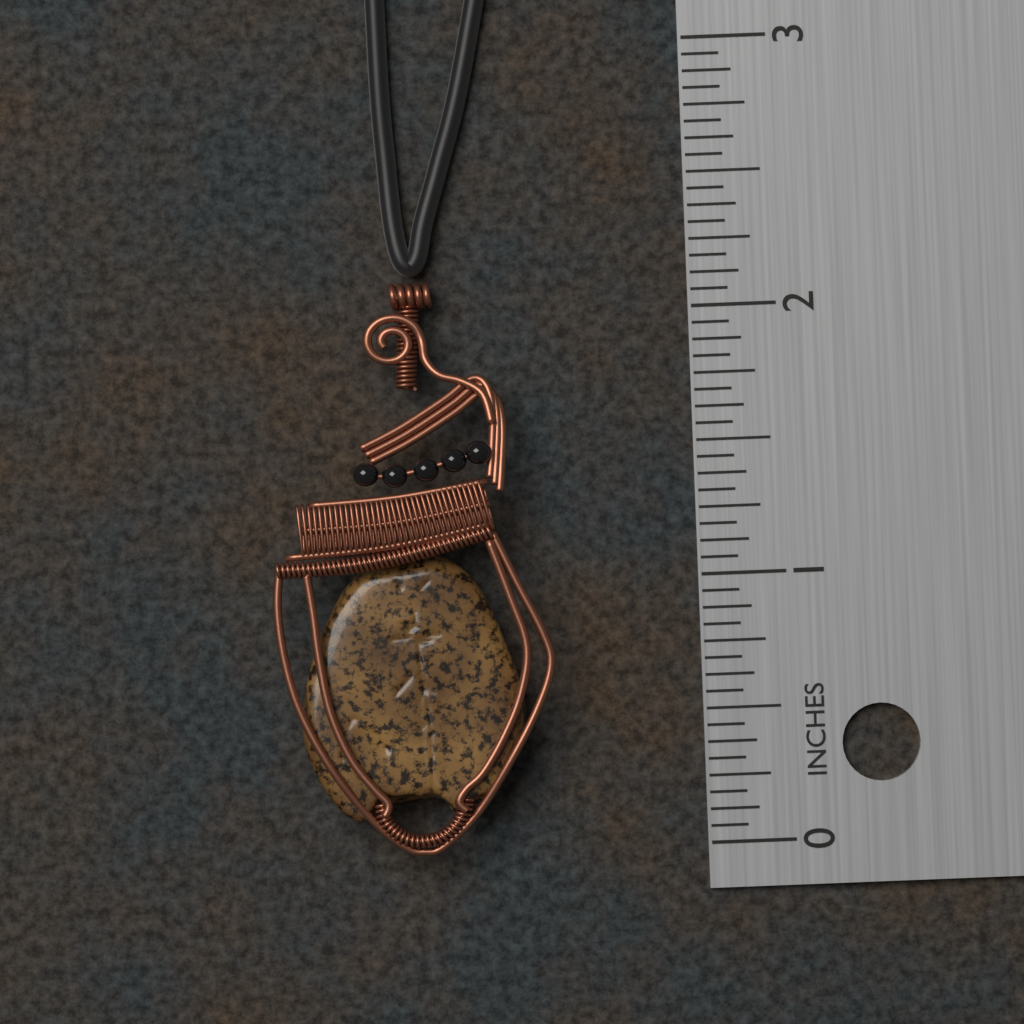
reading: 2.1250 in
